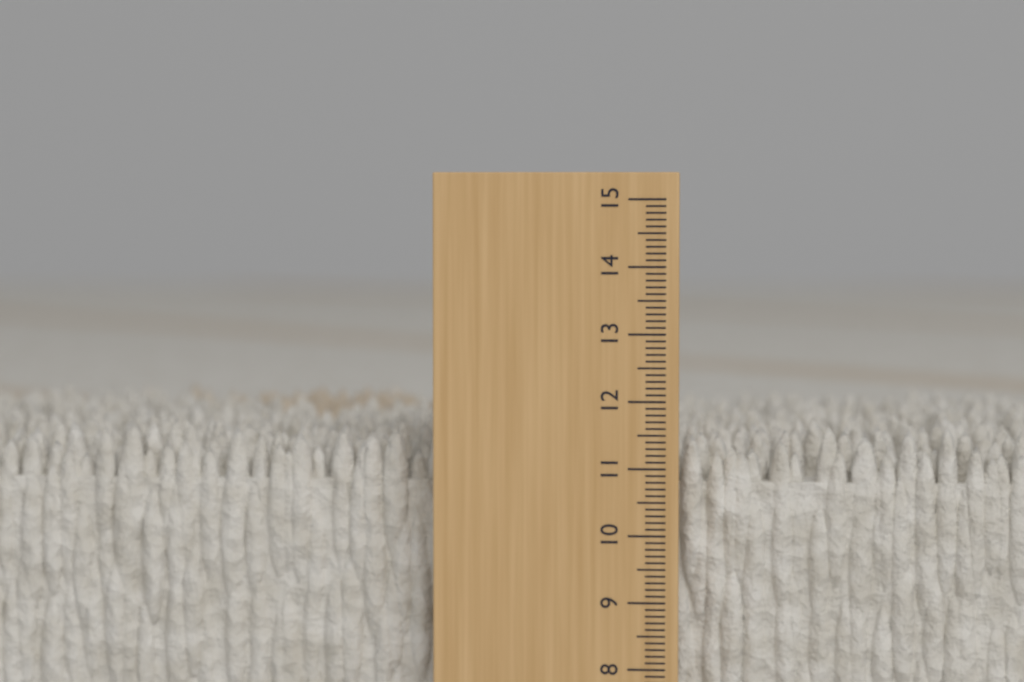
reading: 11.6 cm
